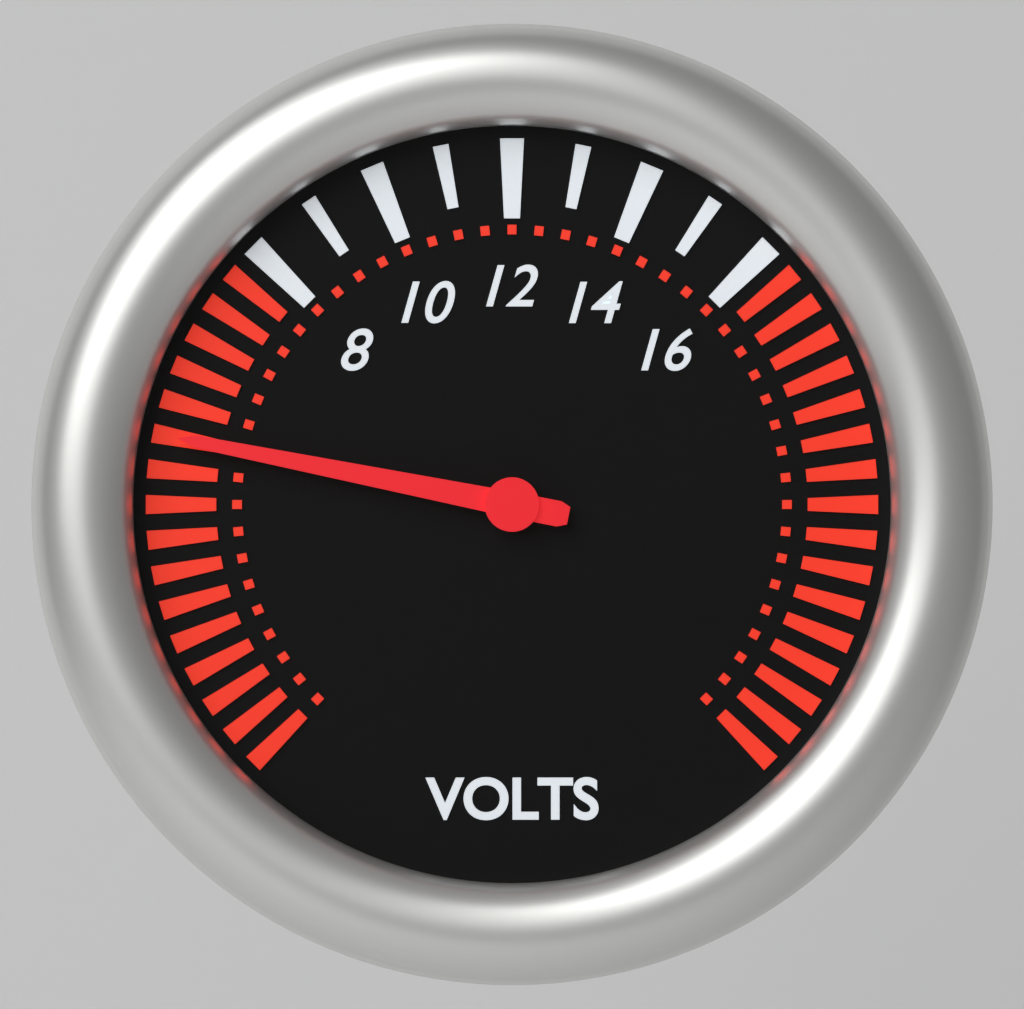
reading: 5.0 V
